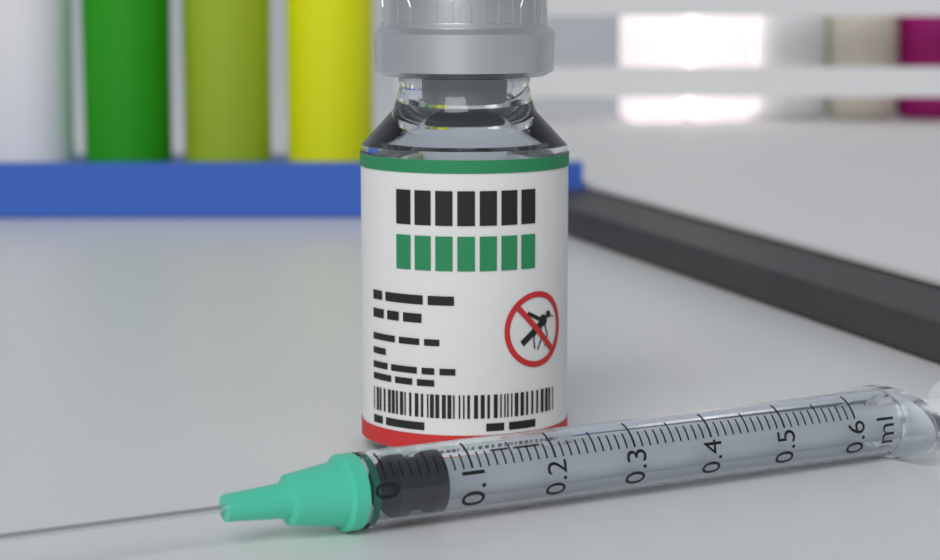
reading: 0.02 ml
